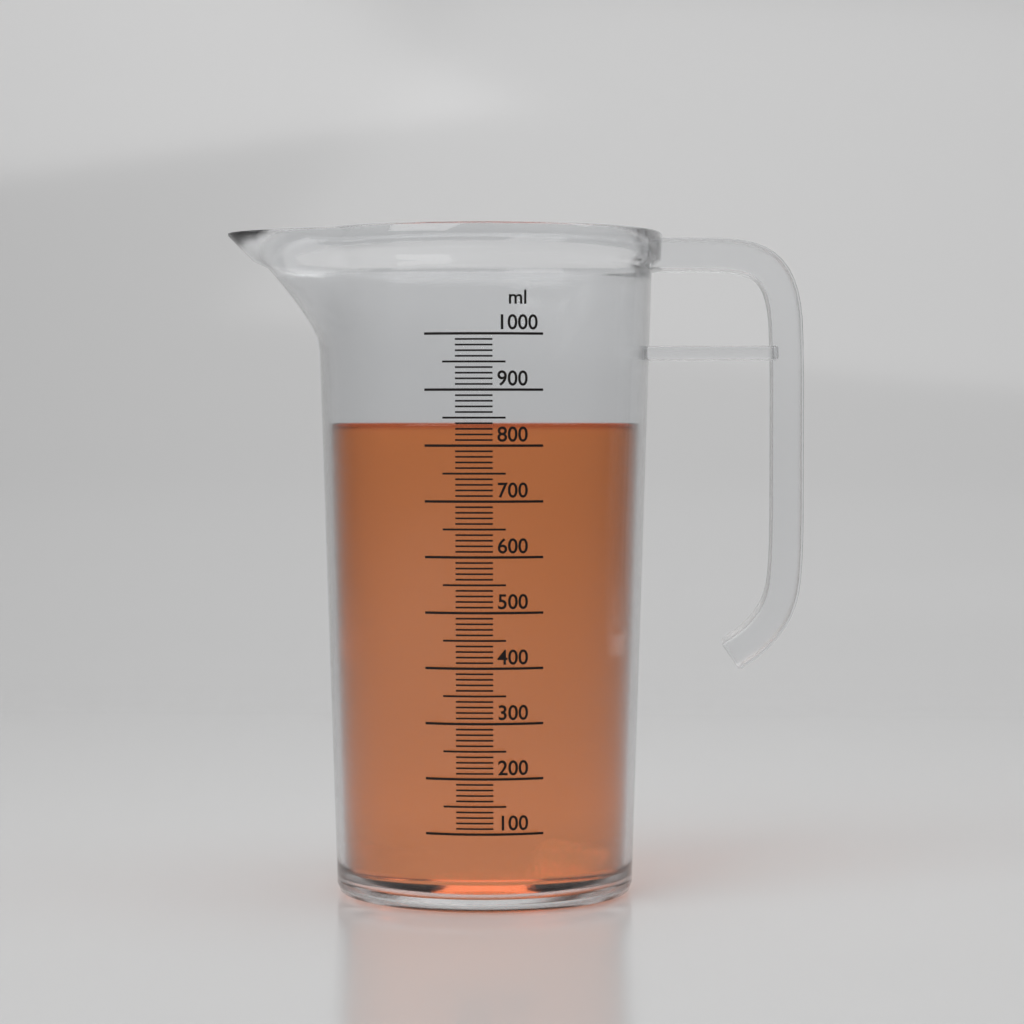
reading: 840 ml
